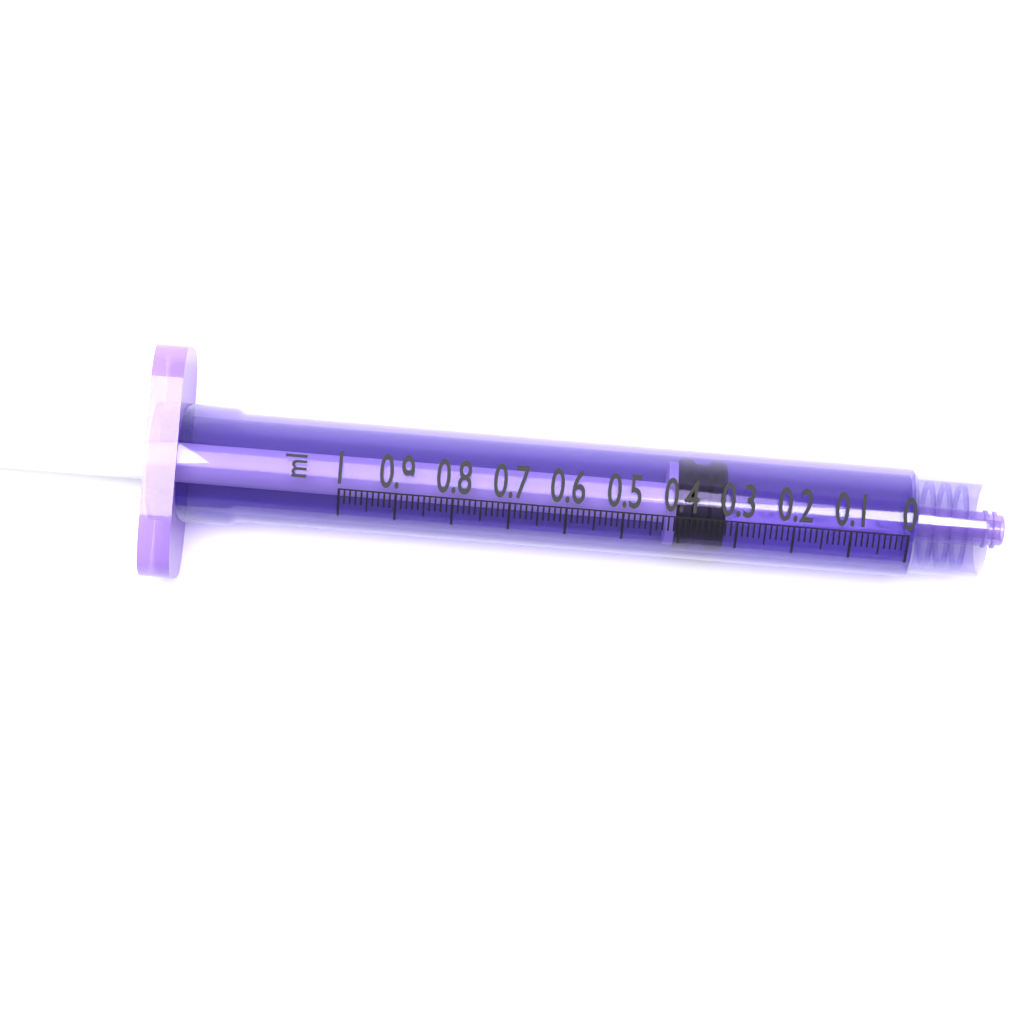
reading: 0.32 ml
